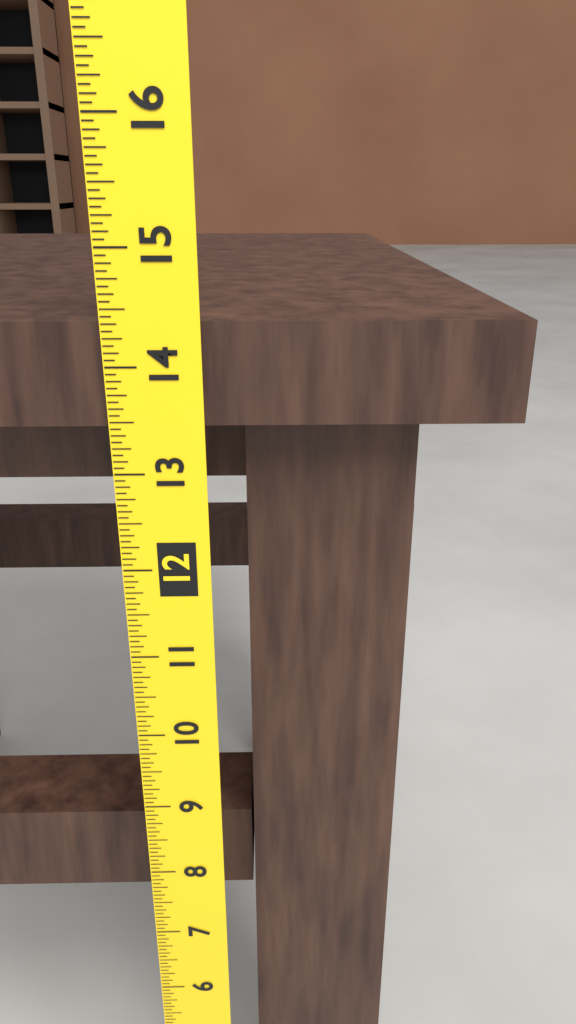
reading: 14.3750 (no unit)
